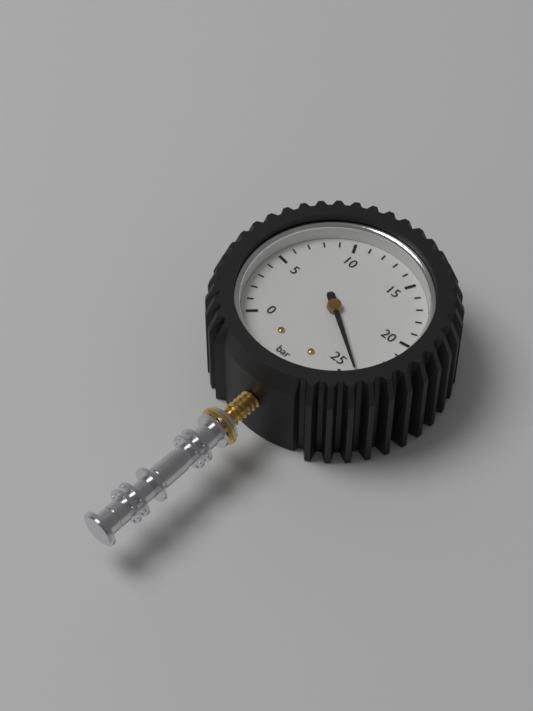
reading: 24 bar
